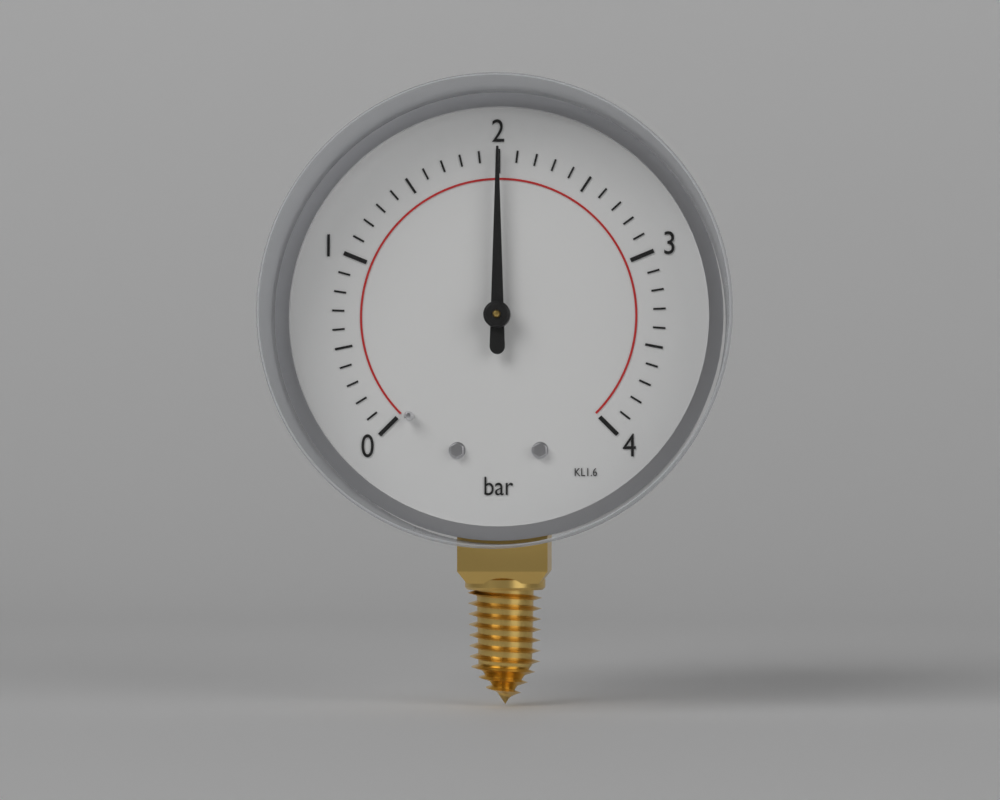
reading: 2.0 bar
